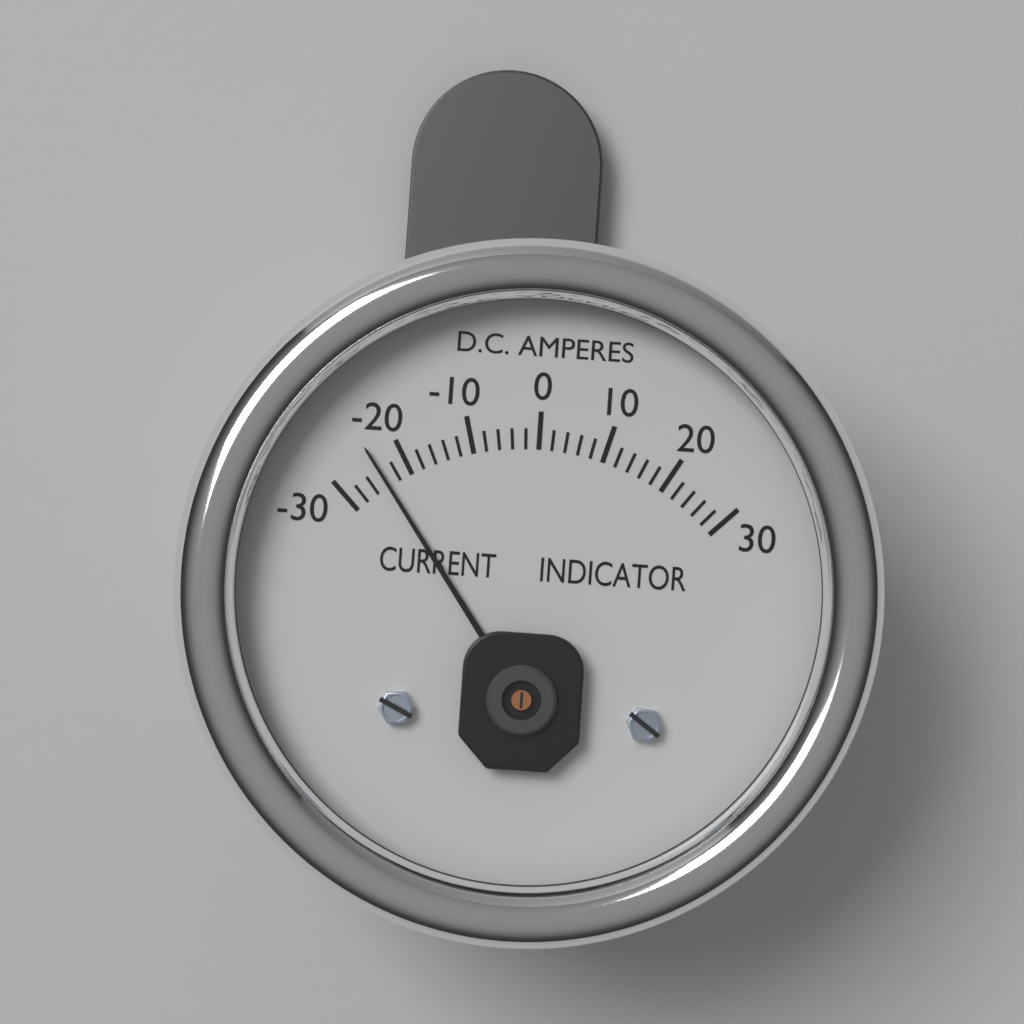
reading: -24 A
